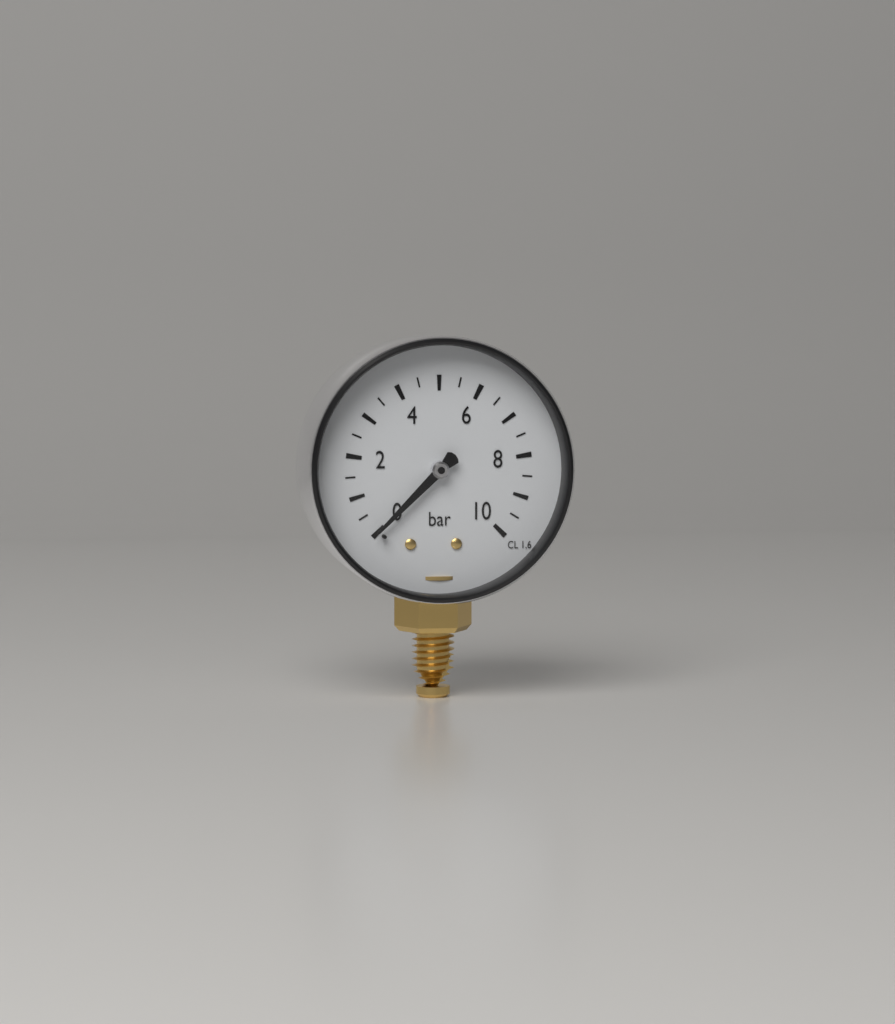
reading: 0.0 bar
